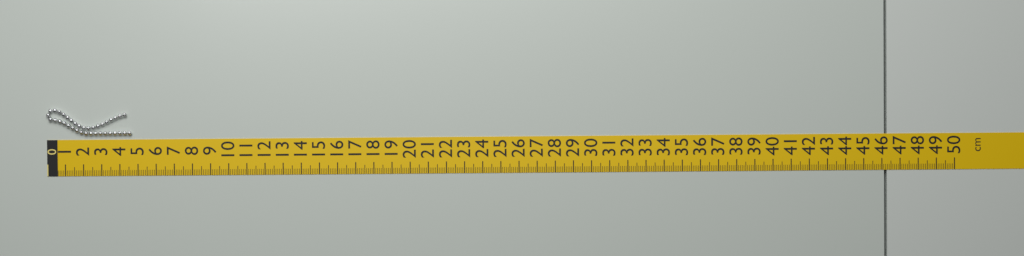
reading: 4.7 cm
